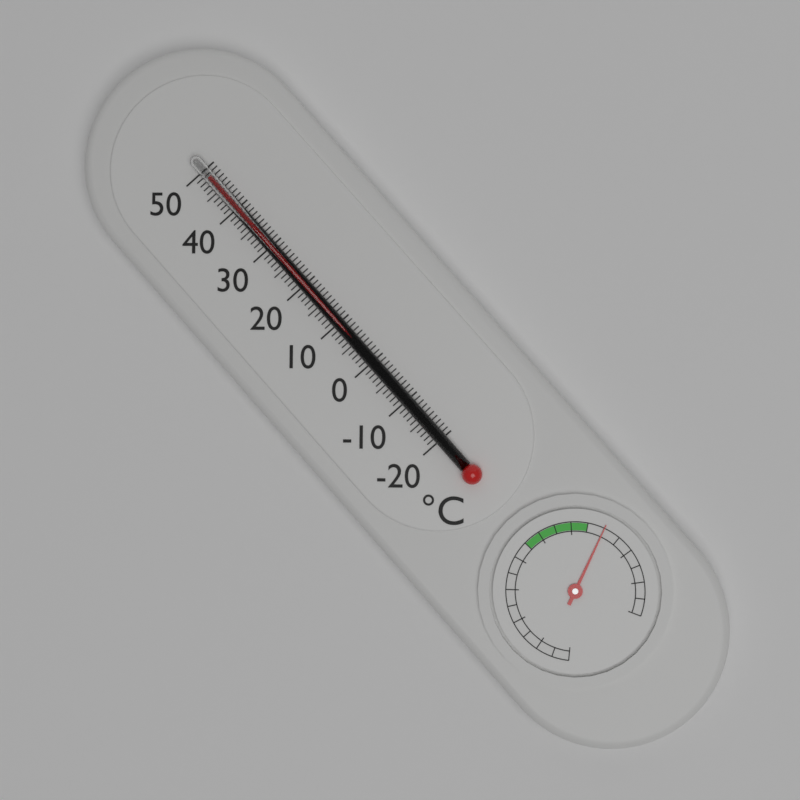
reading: 48 °C
